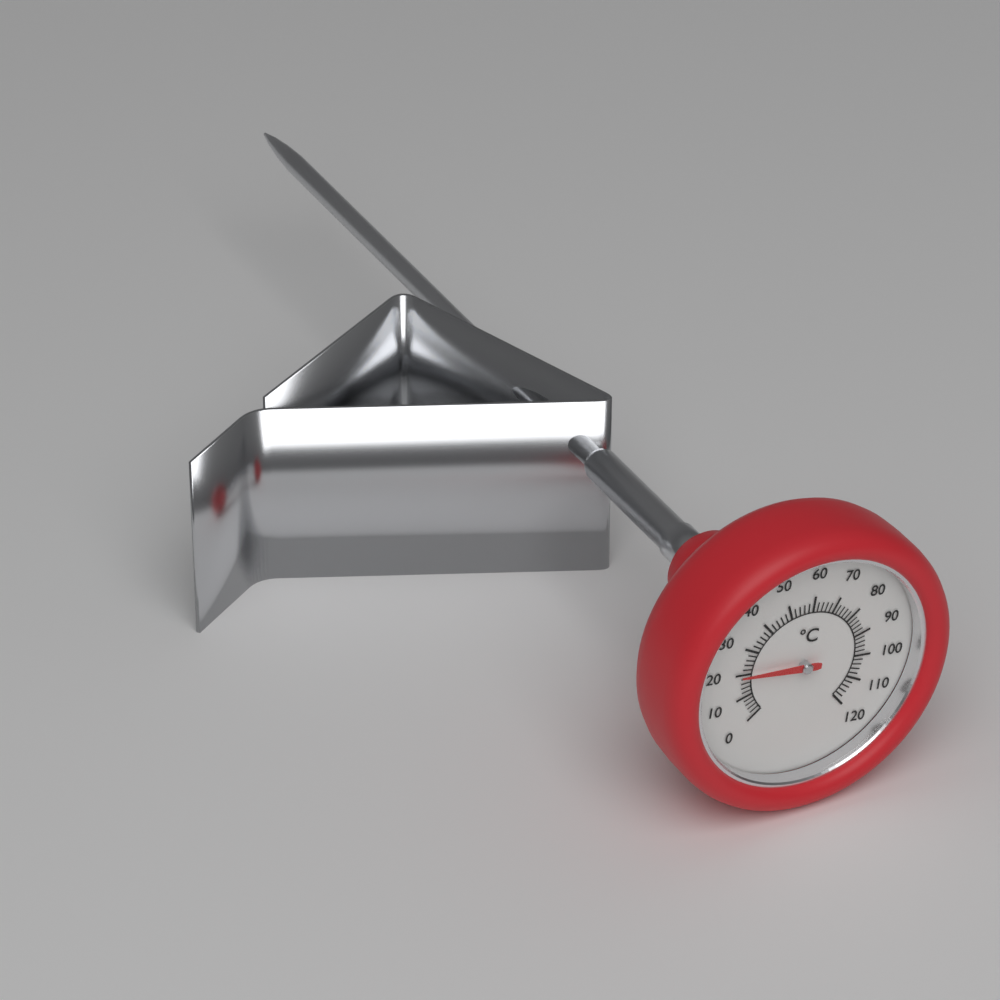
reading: 20 °C
